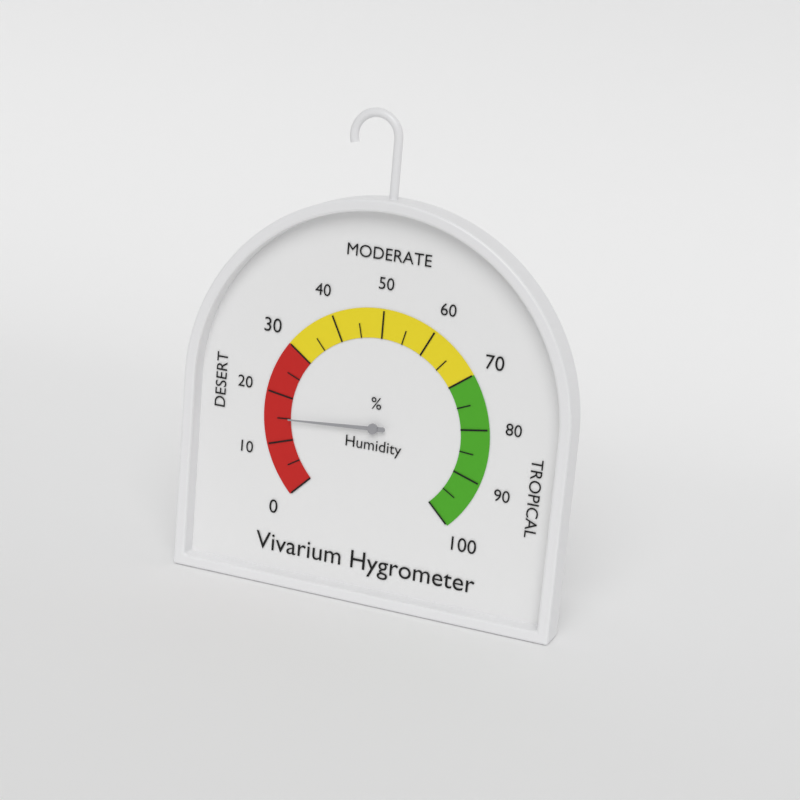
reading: 15 %
